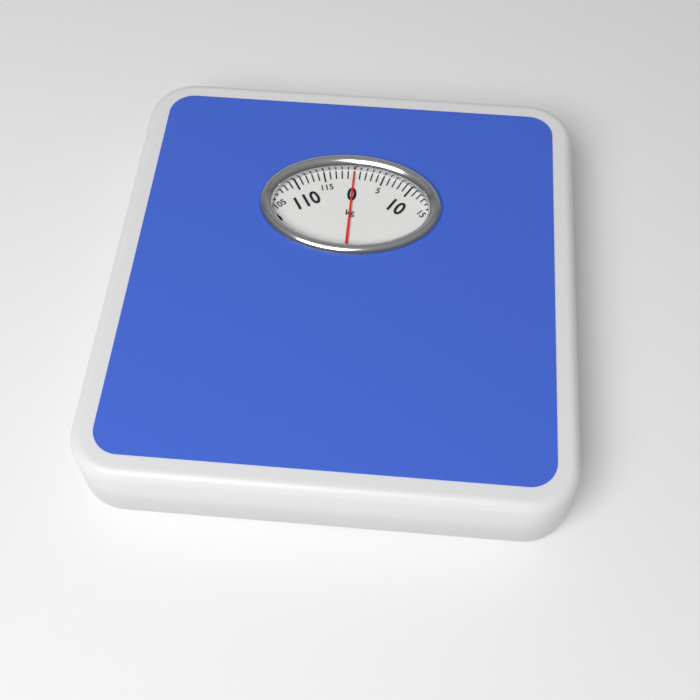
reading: 0 kg
